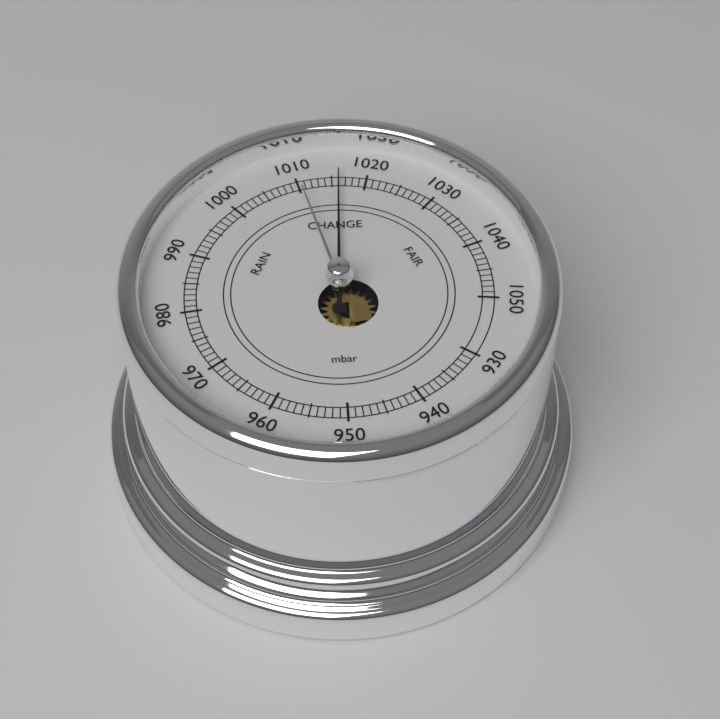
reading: 1016 mbar
